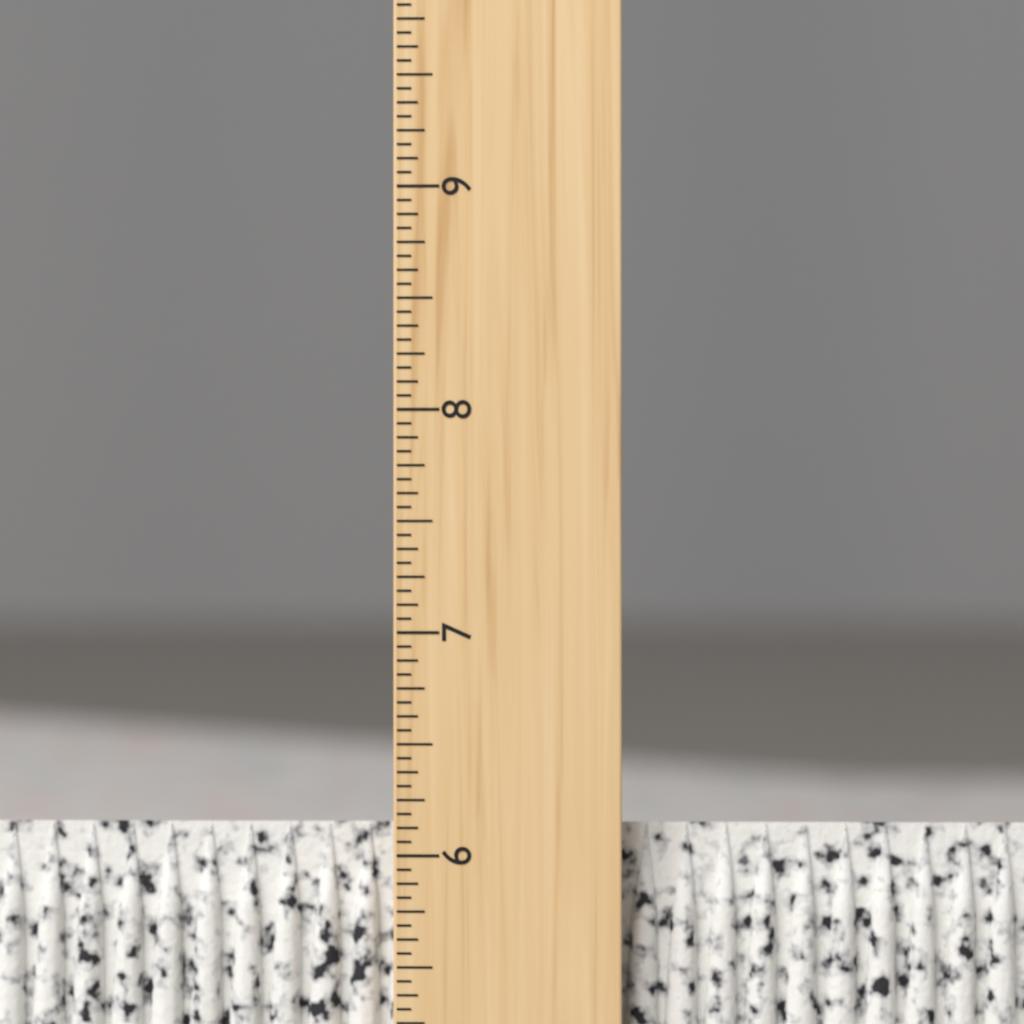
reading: 6.1250 inch
